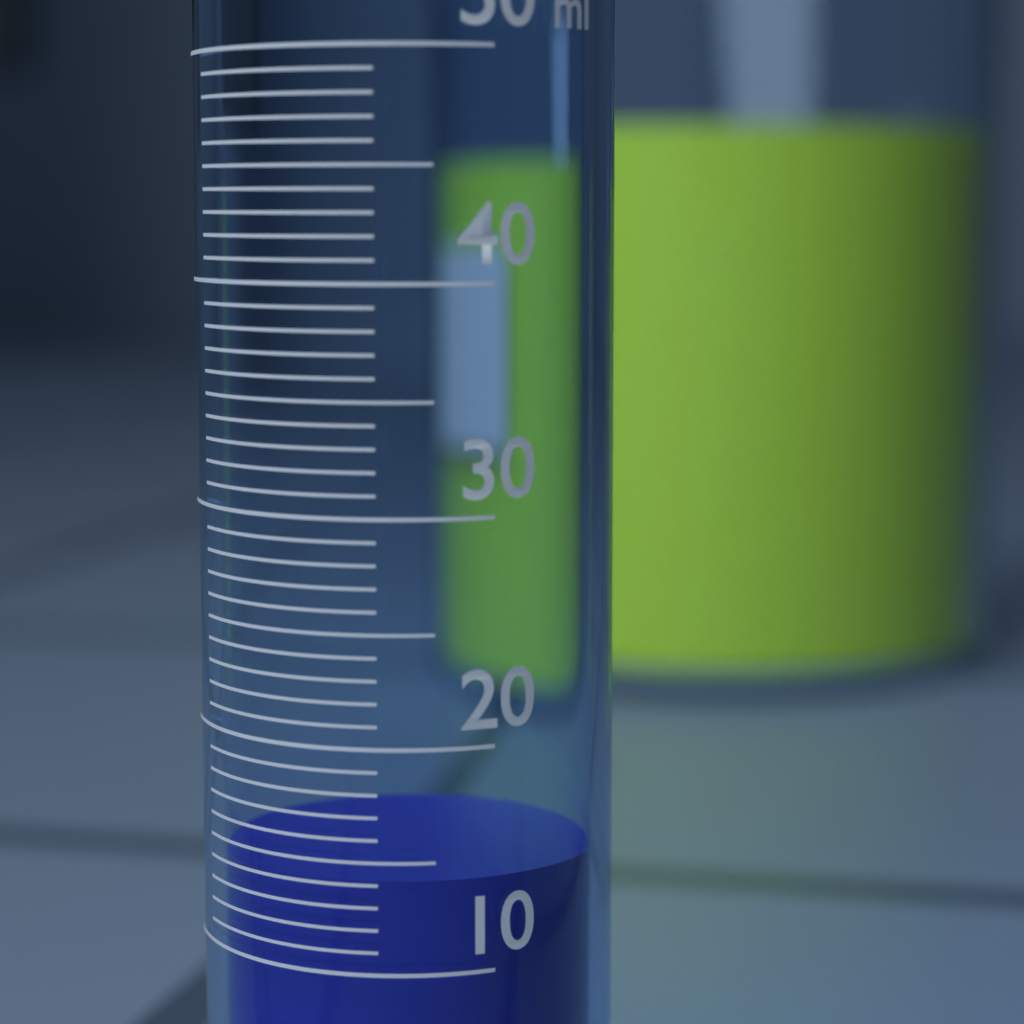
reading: 14 ml
